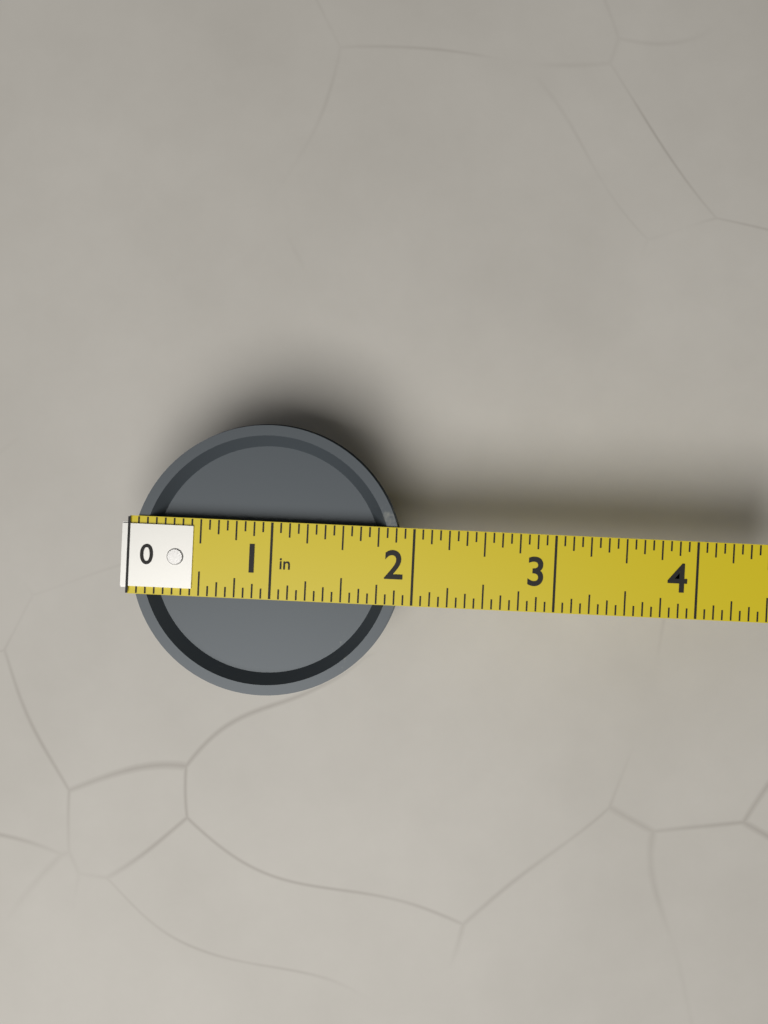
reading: 1.9375 in
